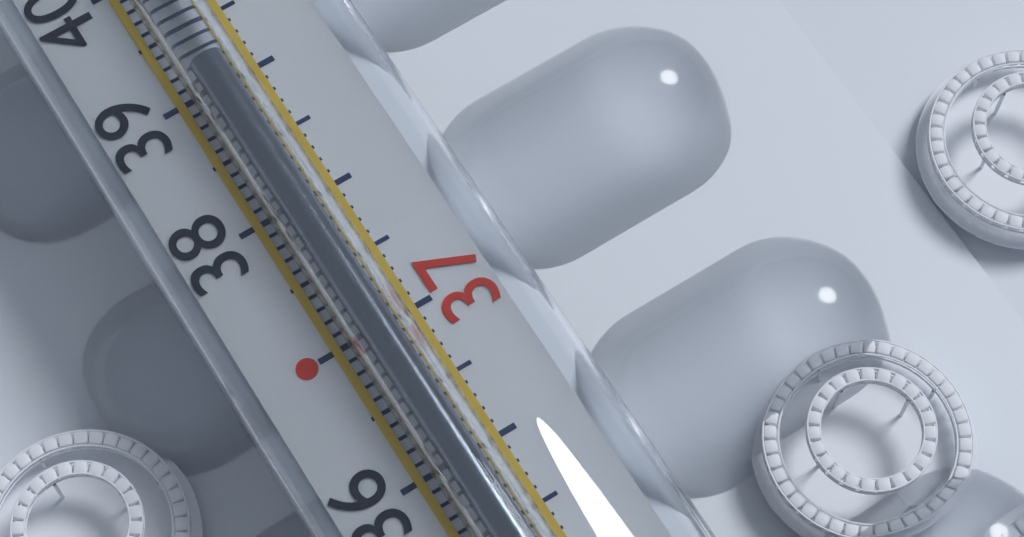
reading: 39.1 °C
